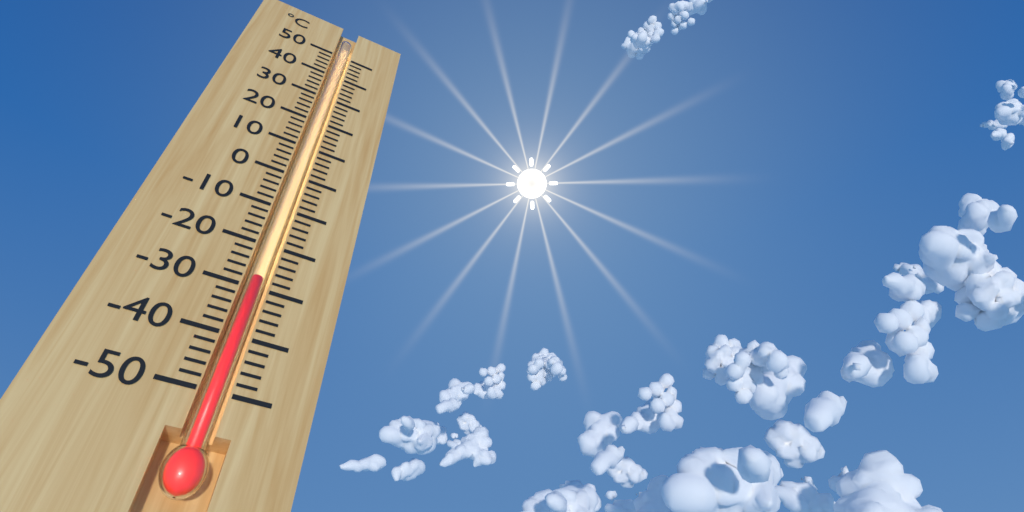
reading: -28 °C
